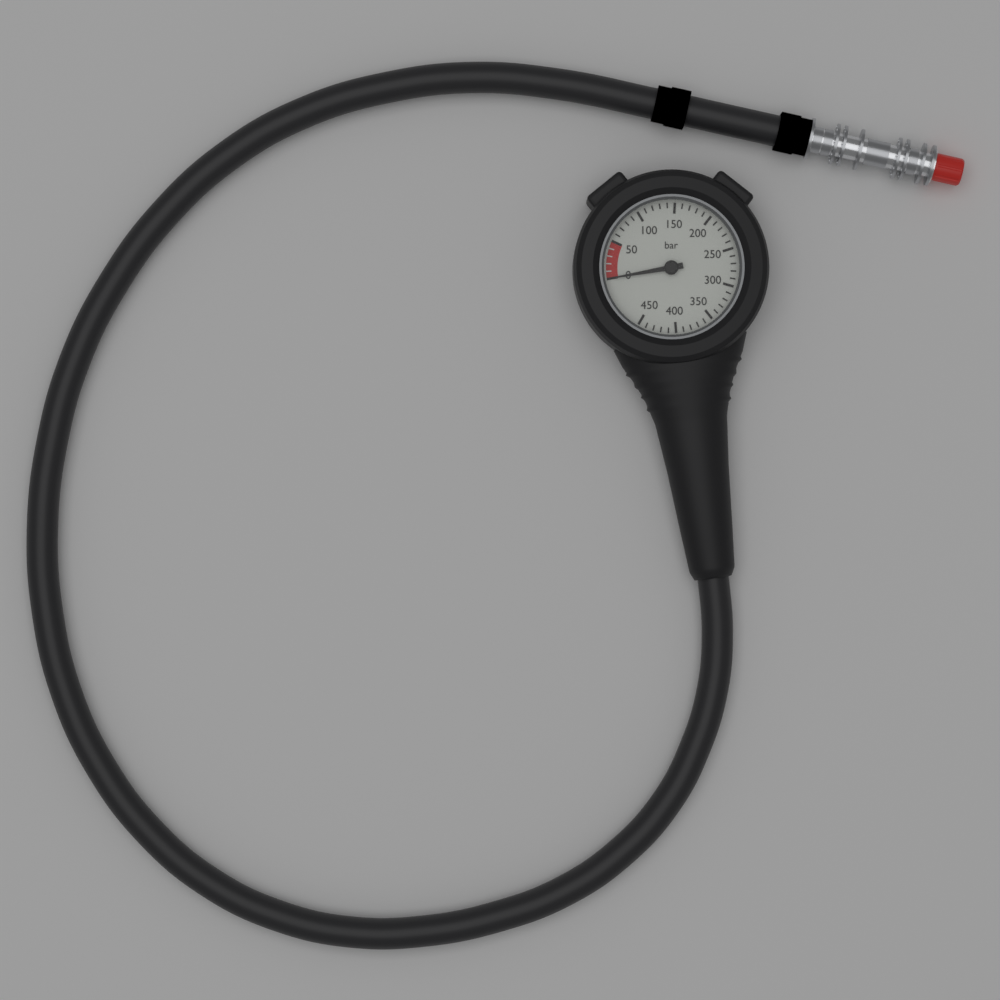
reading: 0 bar
